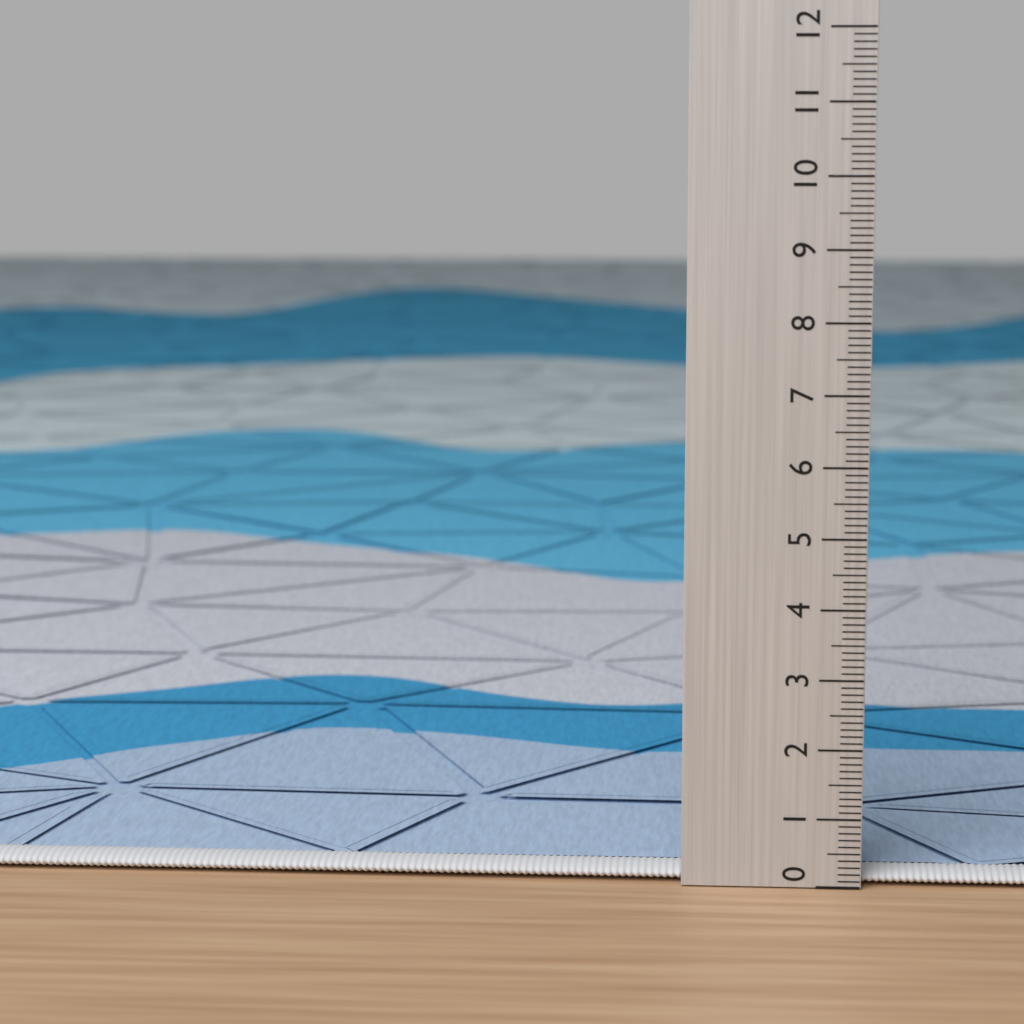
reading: 0.2 (no unit)
